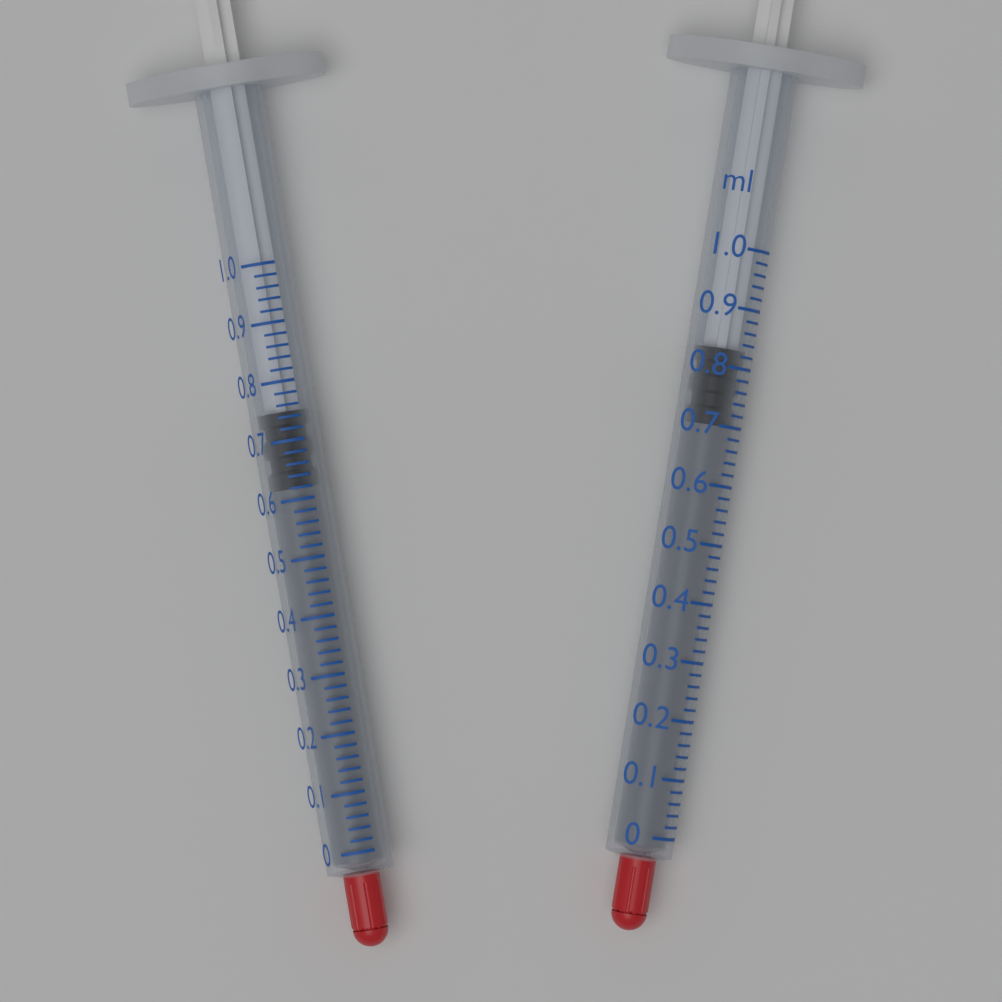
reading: 0.70 ml
